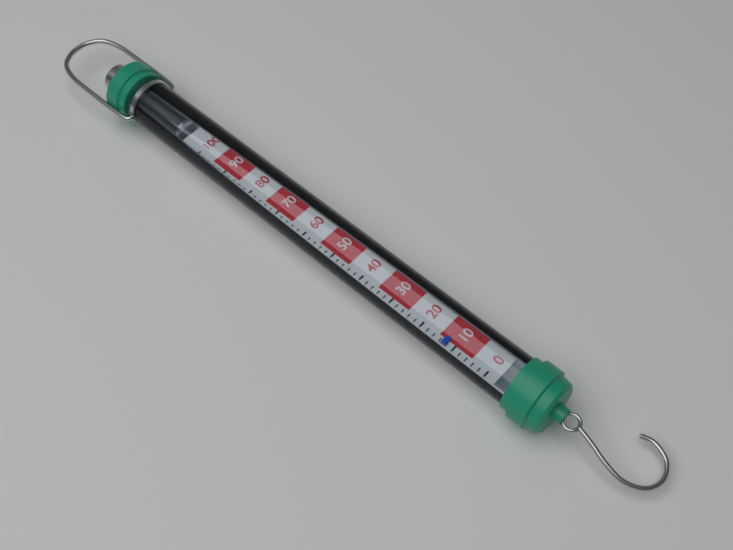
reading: 12 (no unit)
